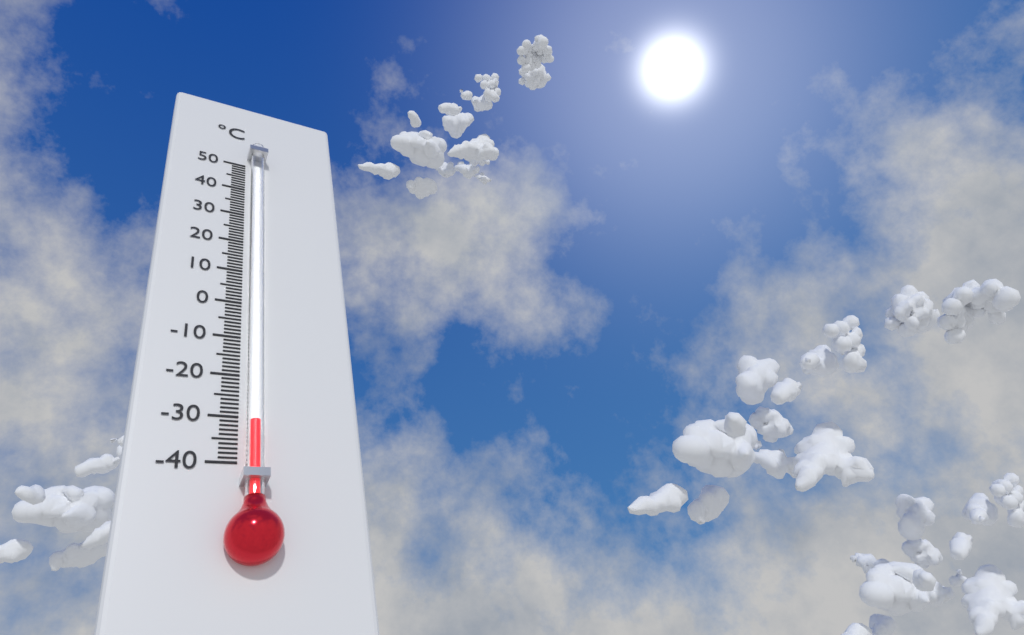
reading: -32 °C
